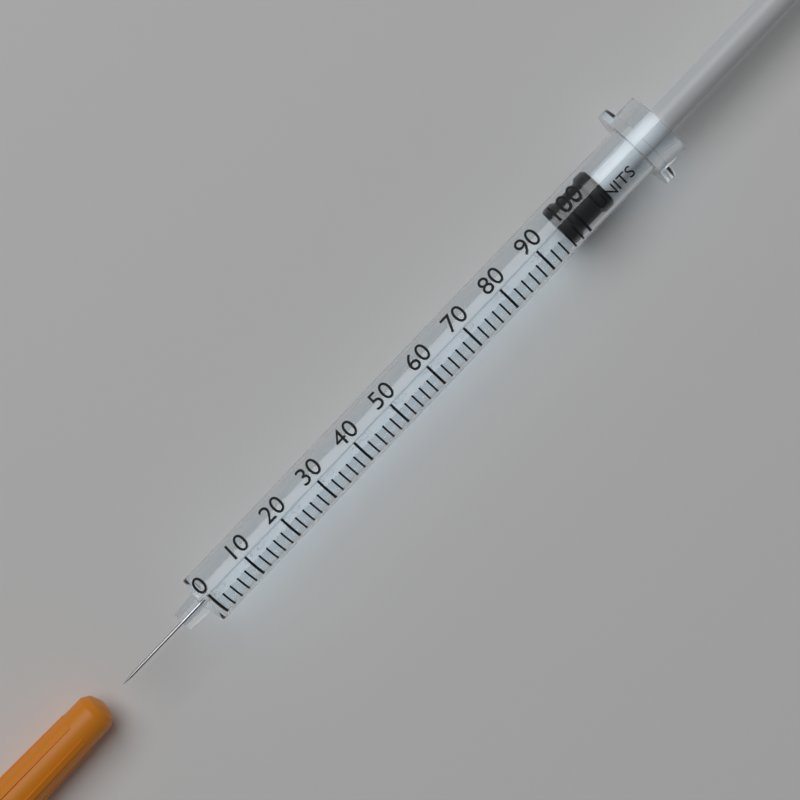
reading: 96 units
